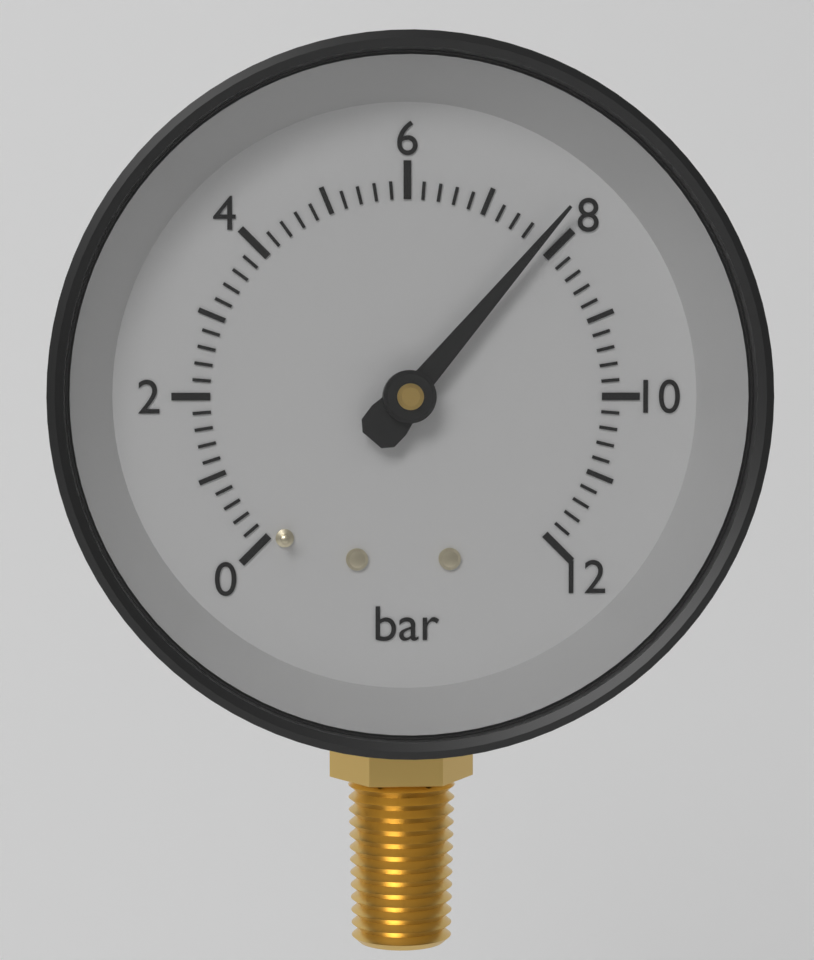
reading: 7.8 bar
